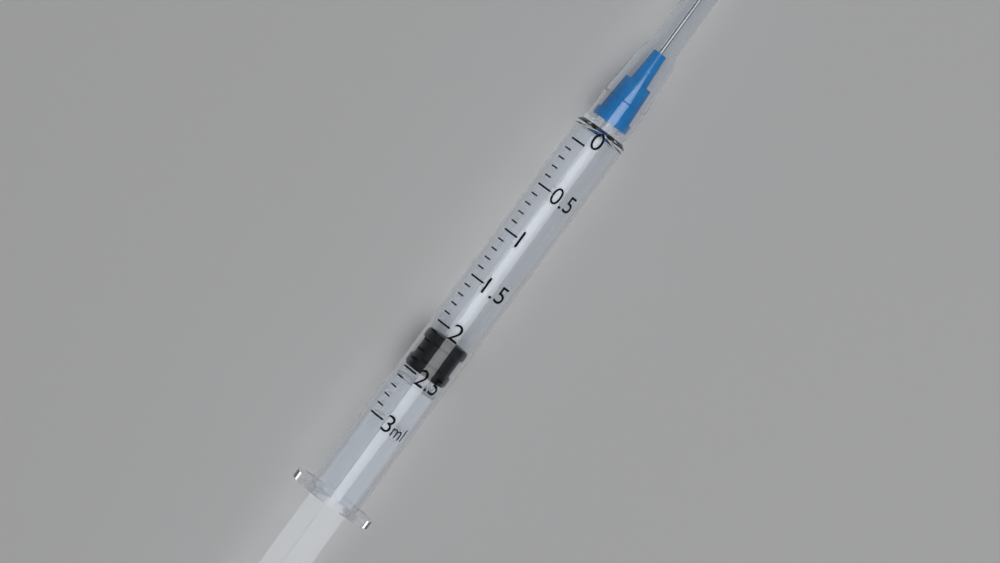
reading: 2.1 ml
